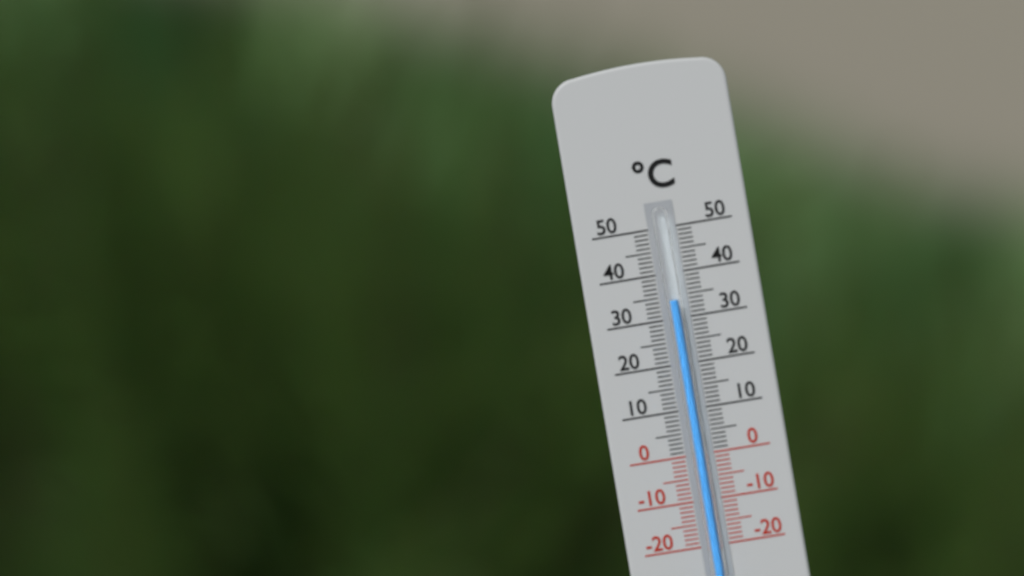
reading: 34 °C
